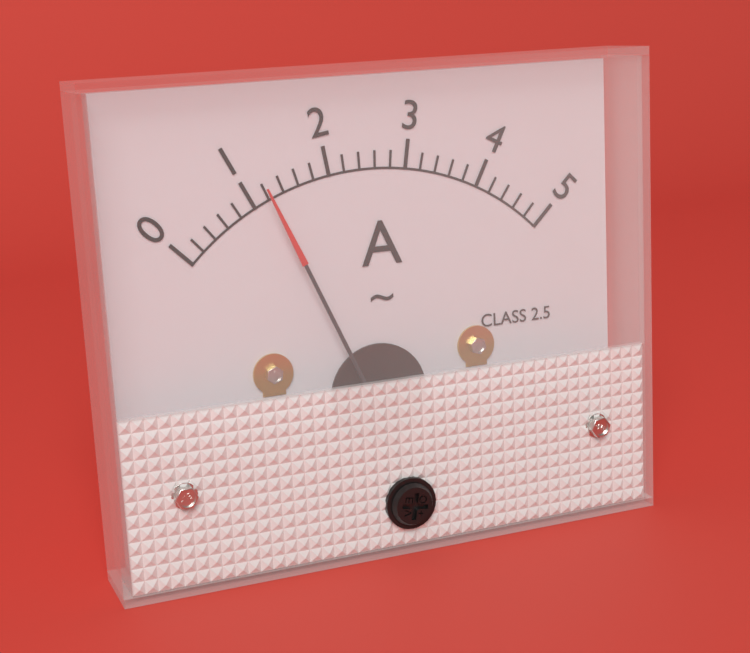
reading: 1.2 A
